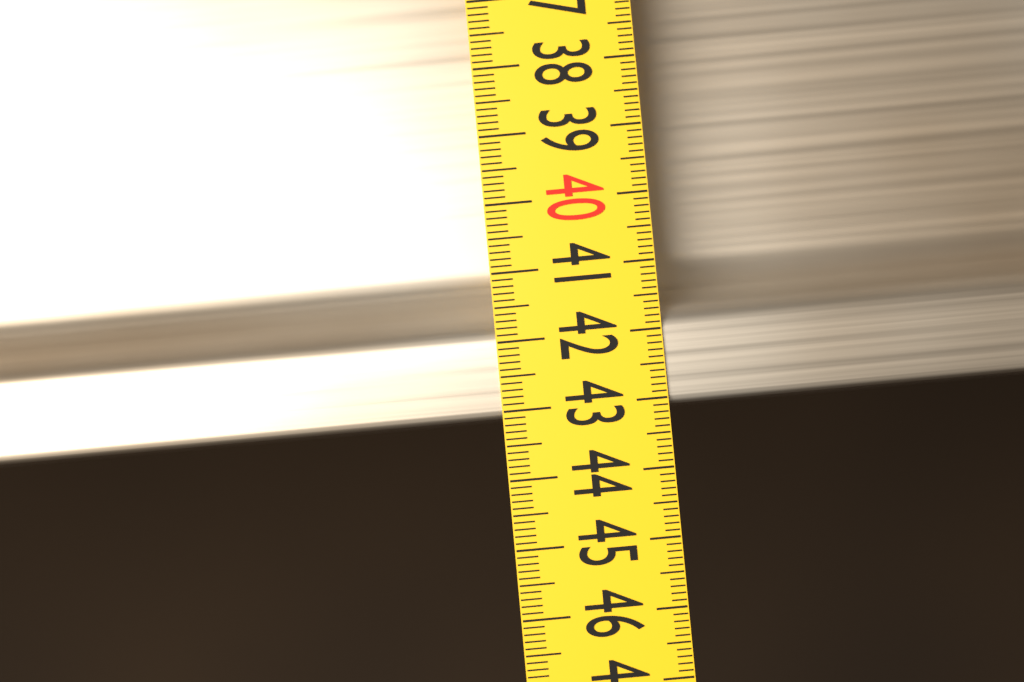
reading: 43.1 (no unit)
